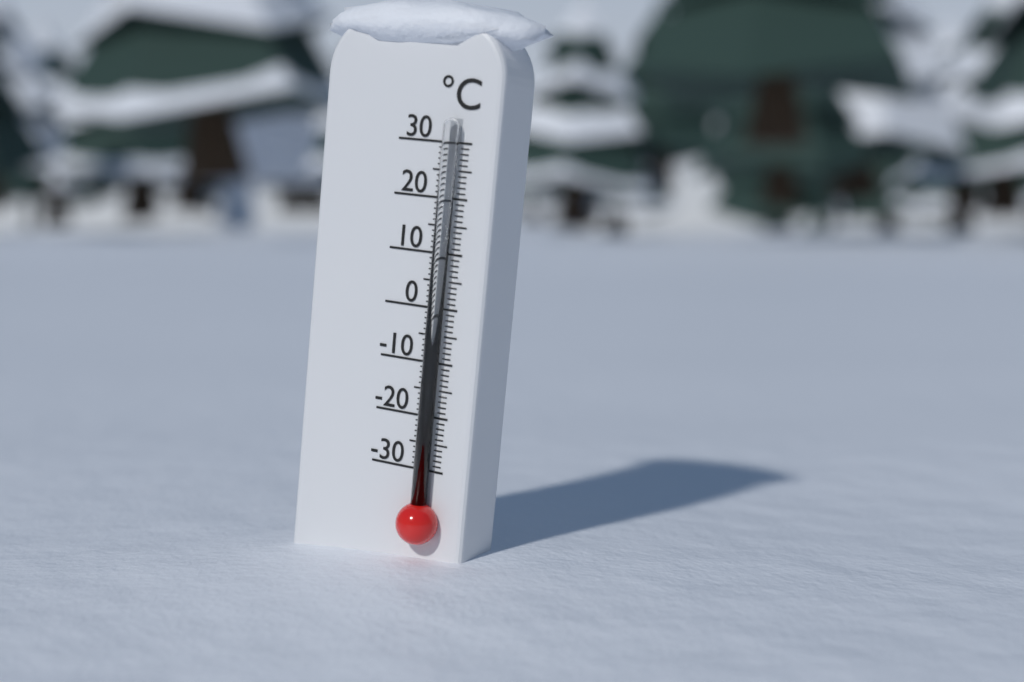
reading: -29 °C
